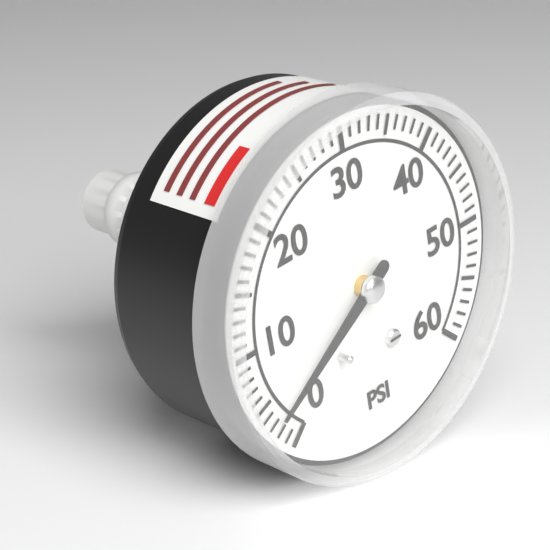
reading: 3 psi
